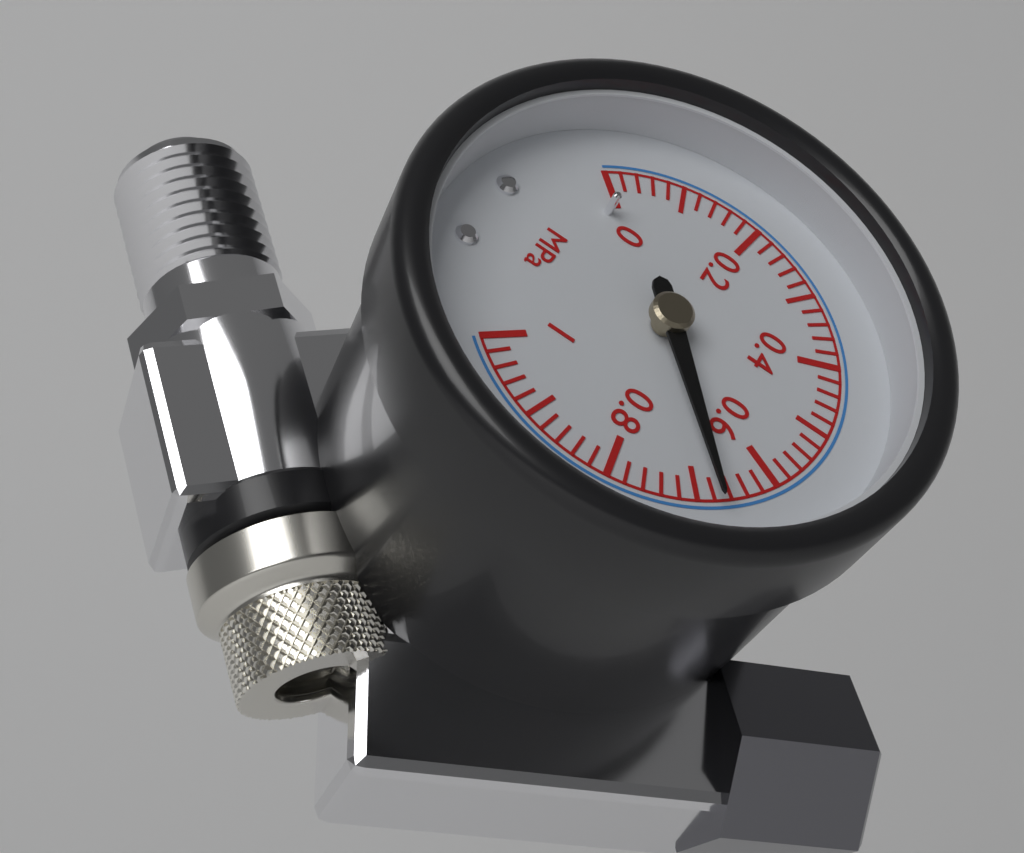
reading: 0.68 MPa
